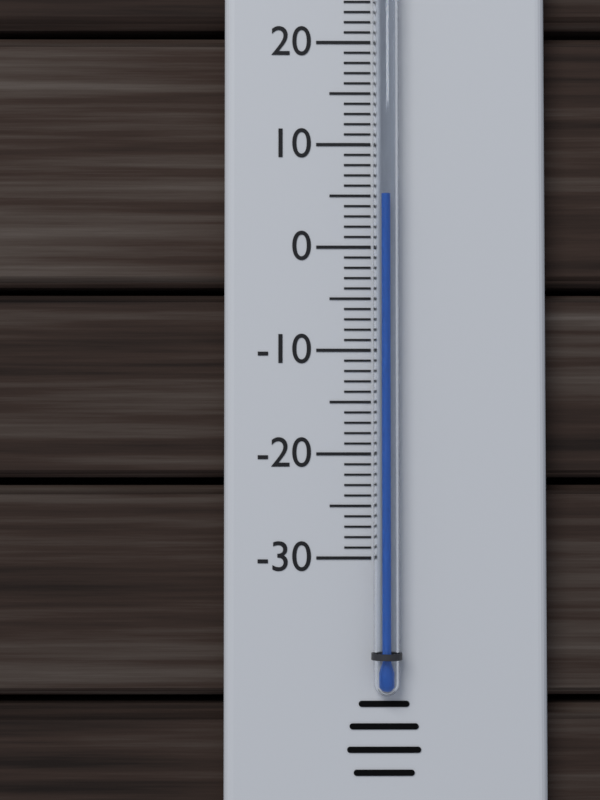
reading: 5 °C
